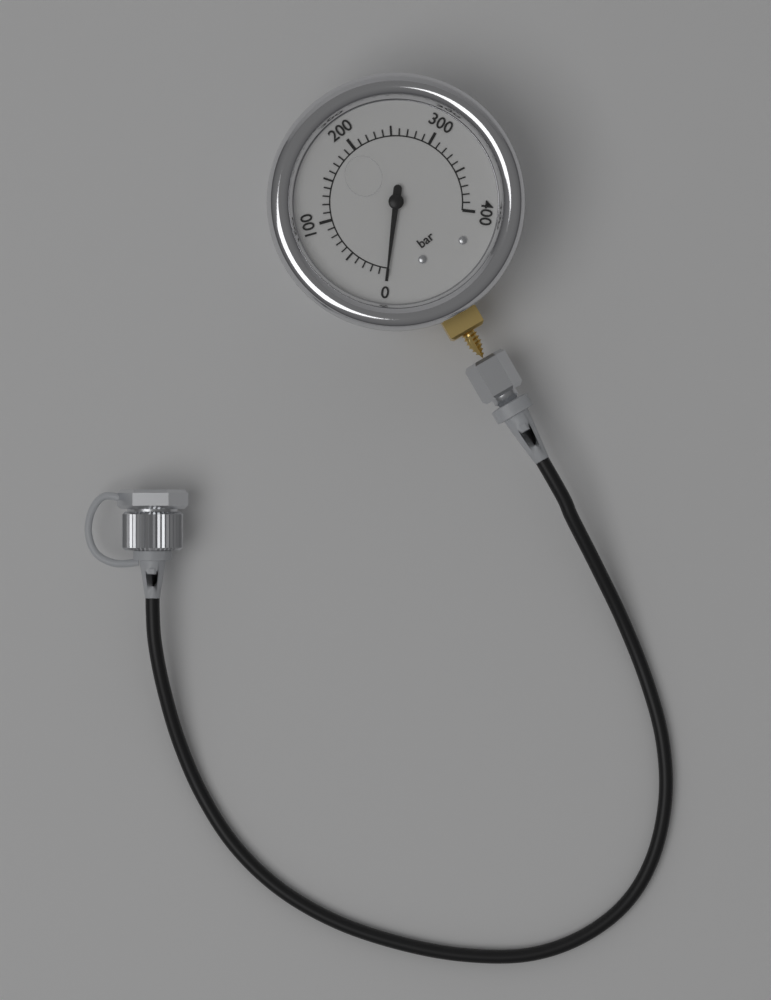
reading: 0 bar
